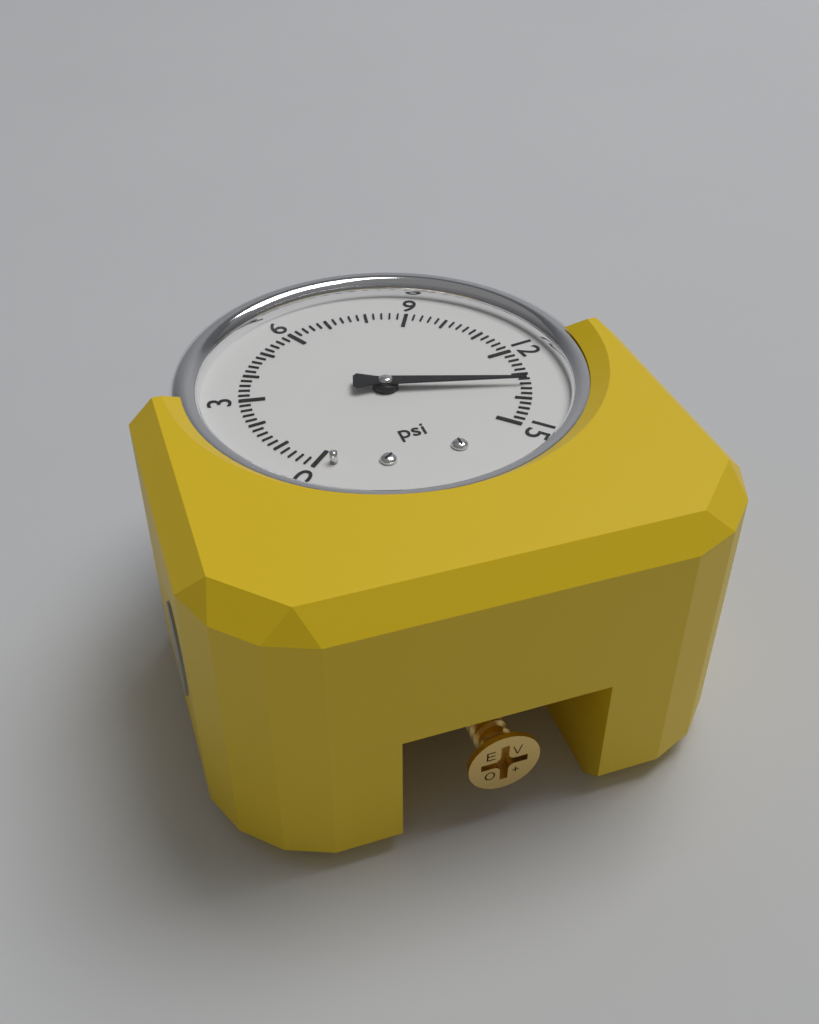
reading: 13.4 psi
